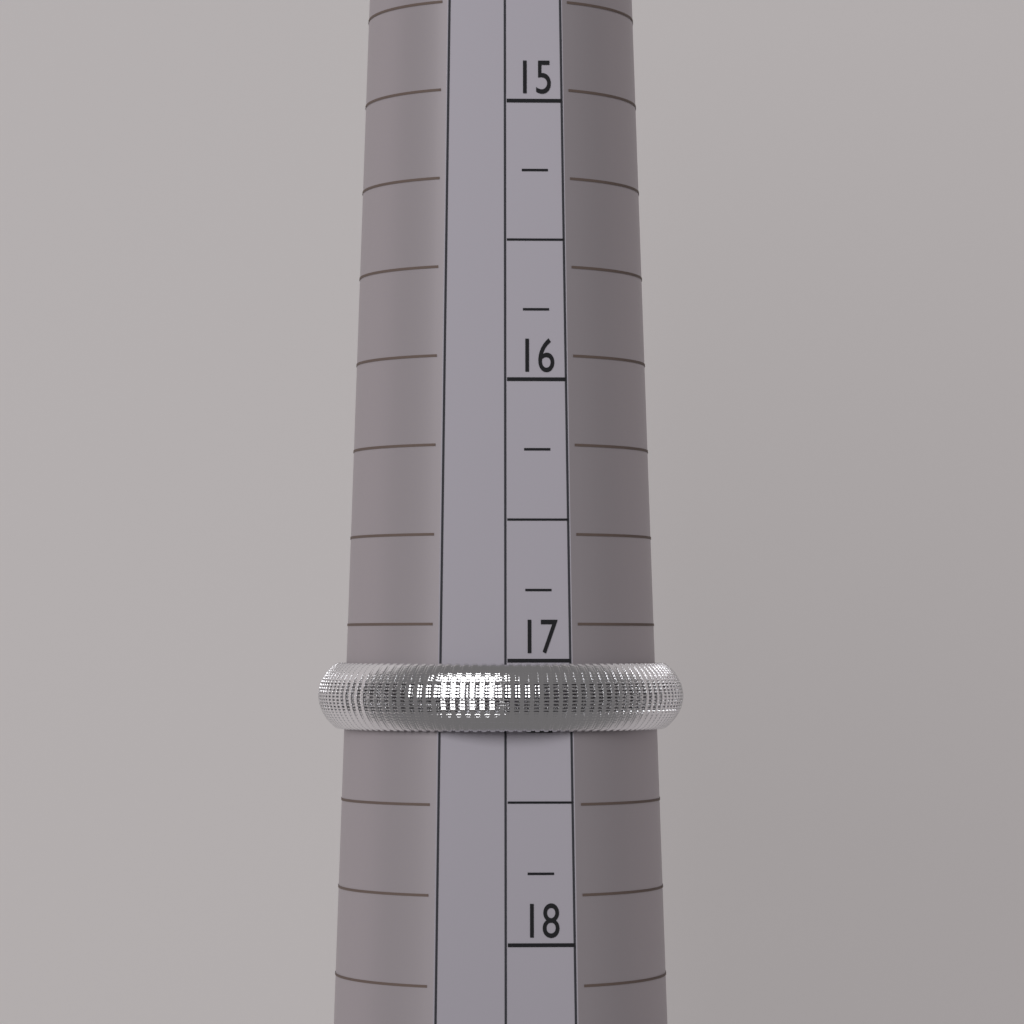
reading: 17.25 (no unit)
